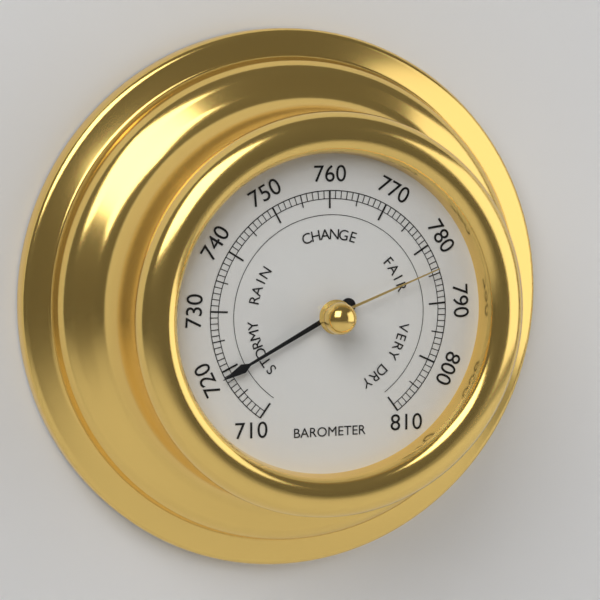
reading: 719 (no unit)
